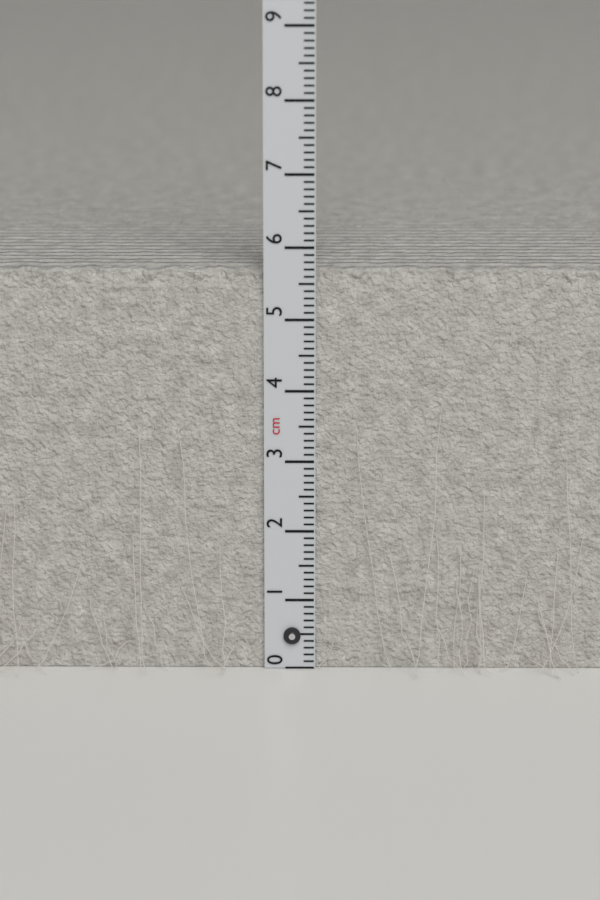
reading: 5.7 cm
